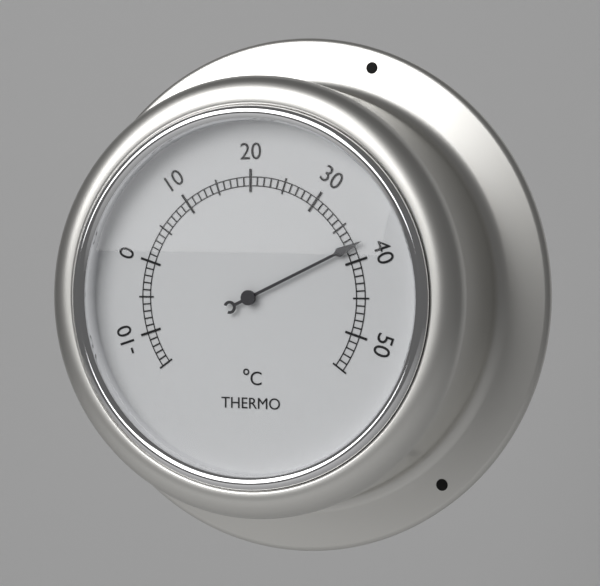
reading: 38 °C
